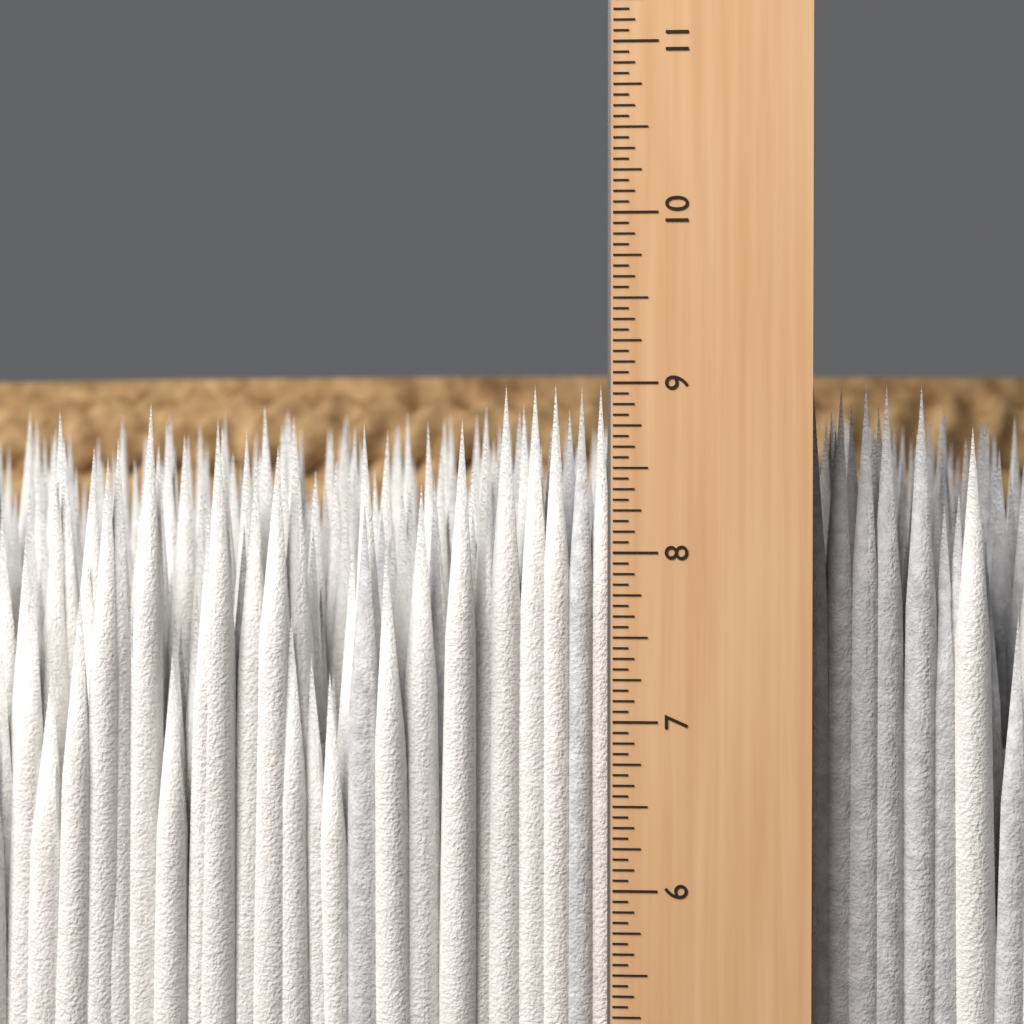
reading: 9.0000 in
